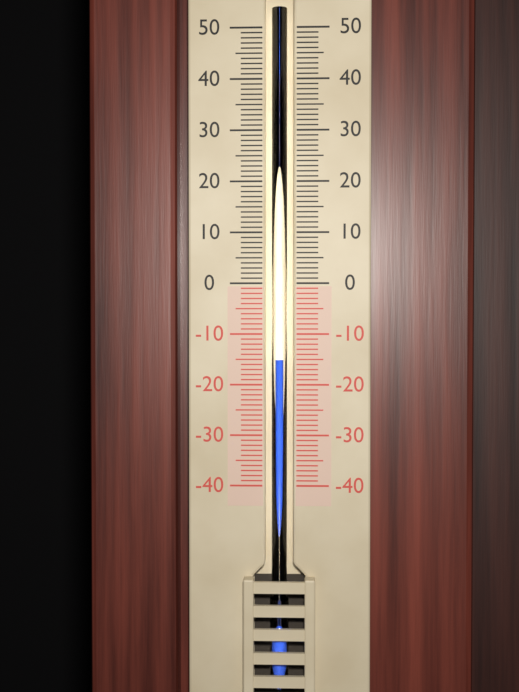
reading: -15 (no unit)
